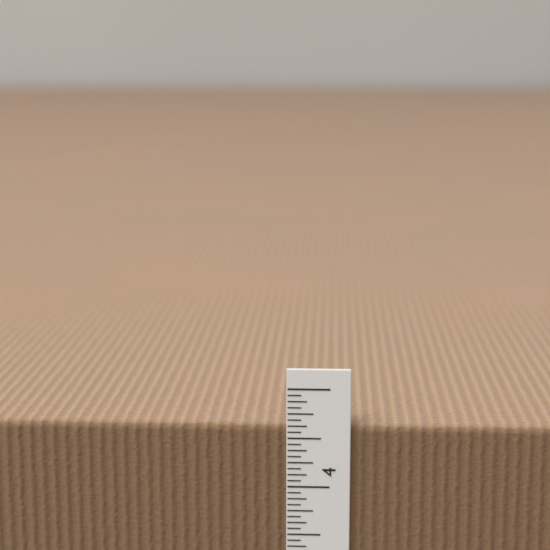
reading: 4.6250 in
